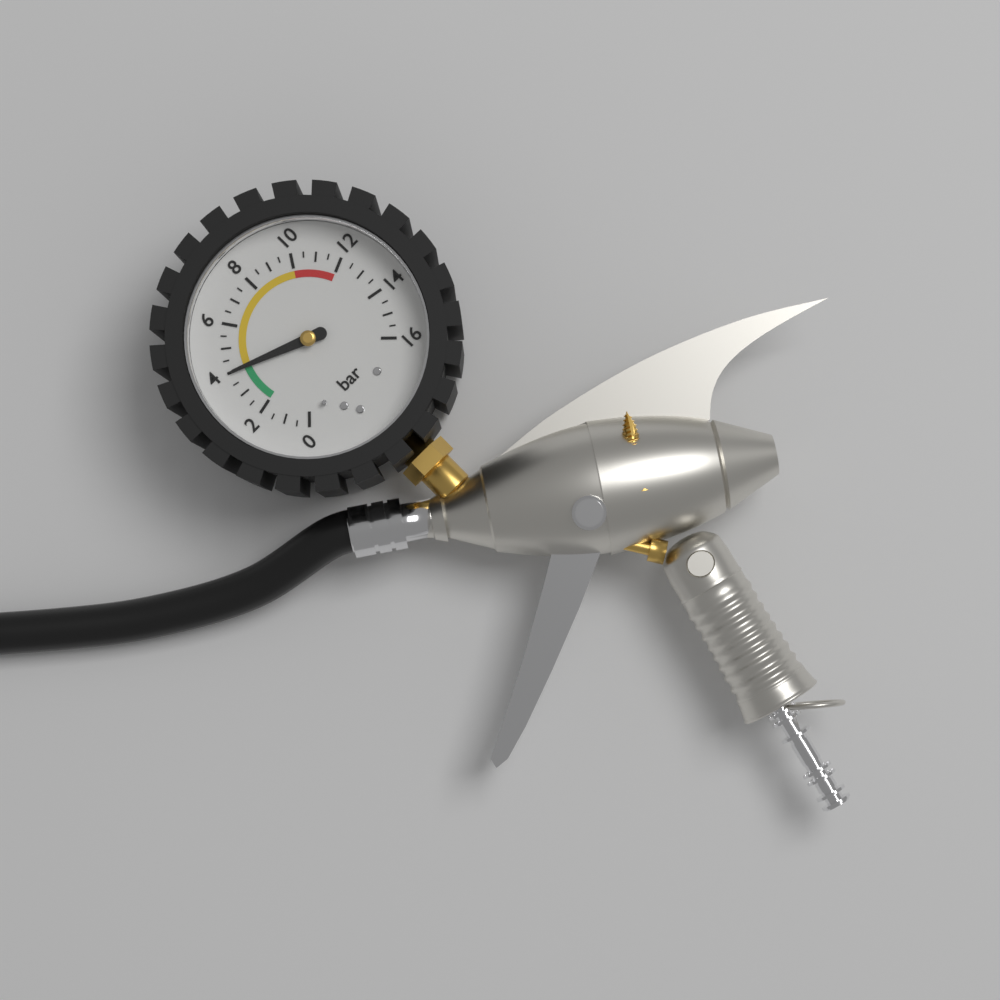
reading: 4.0 bar
